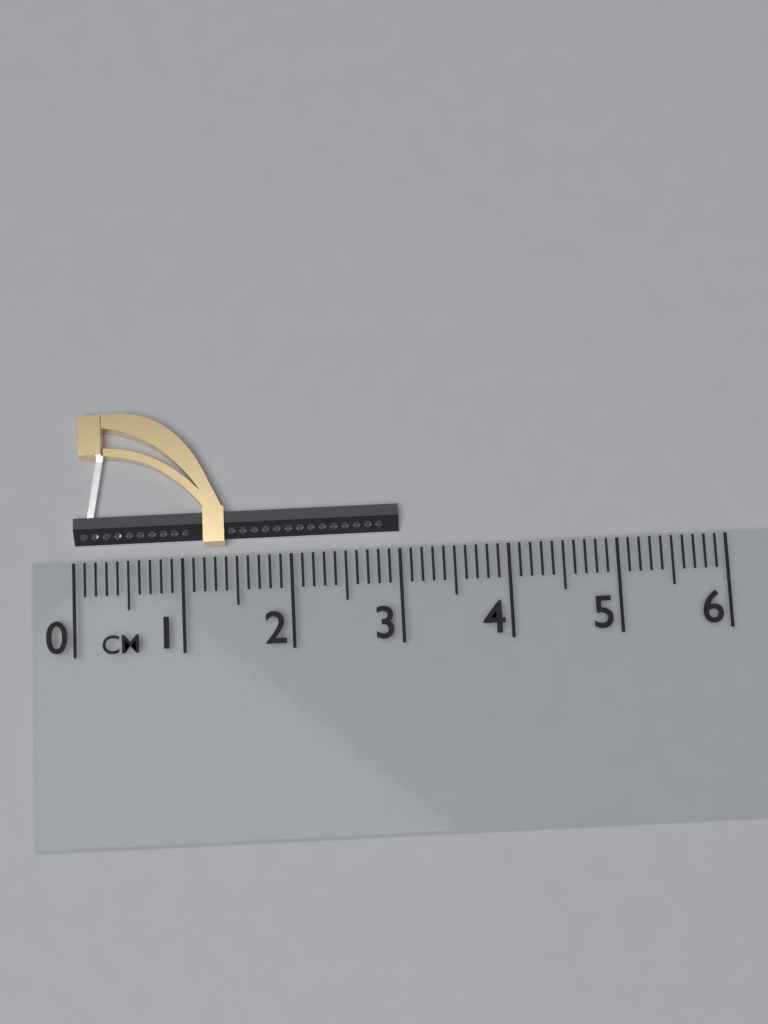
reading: 3.0 cm
